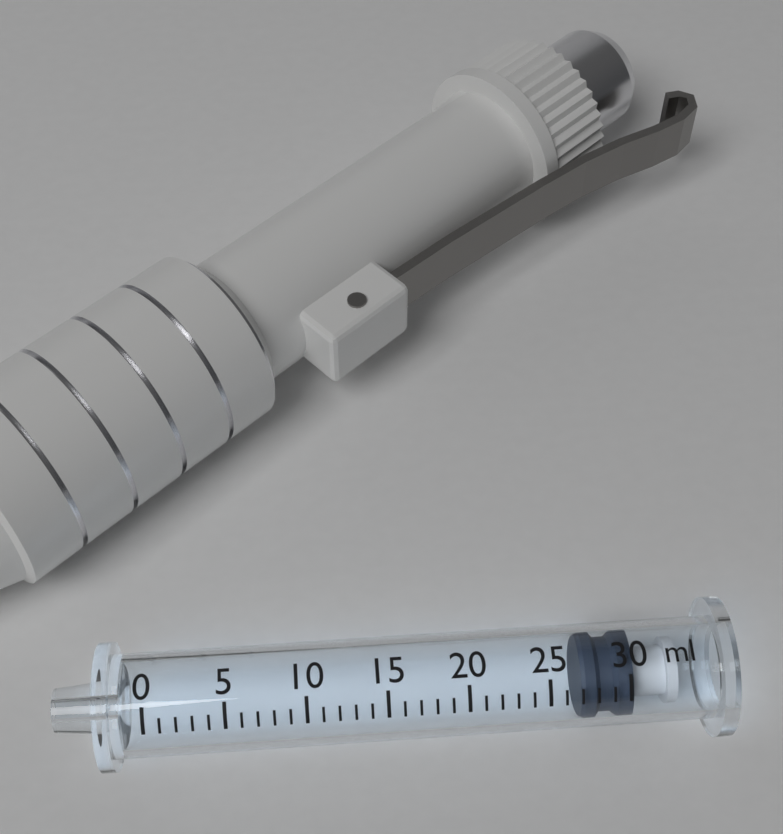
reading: 27 ml
